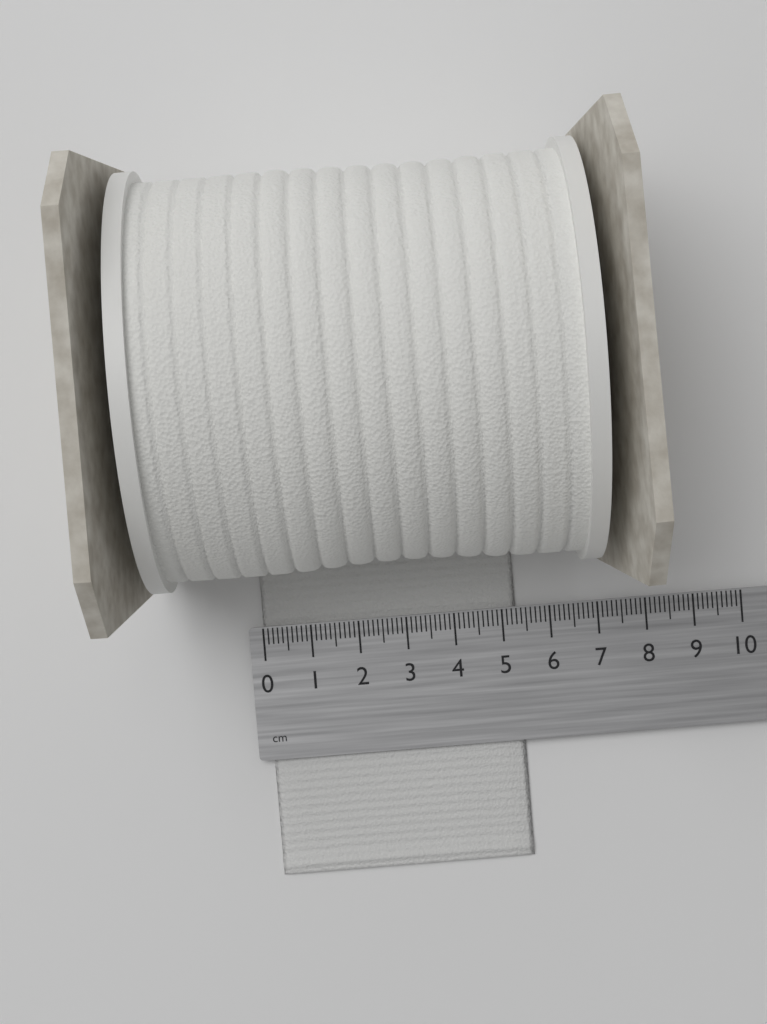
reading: 5.3 cm
